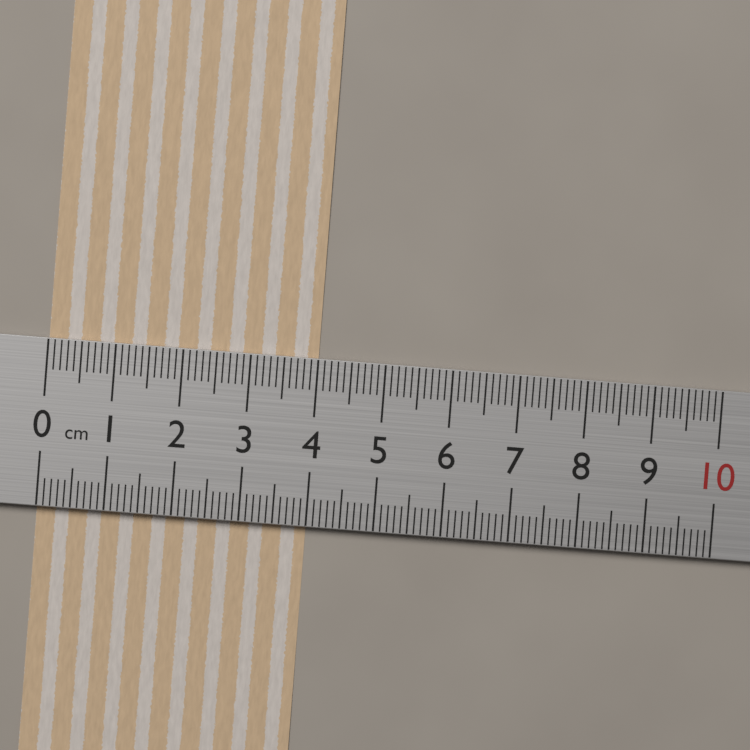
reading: 4.0 cm
